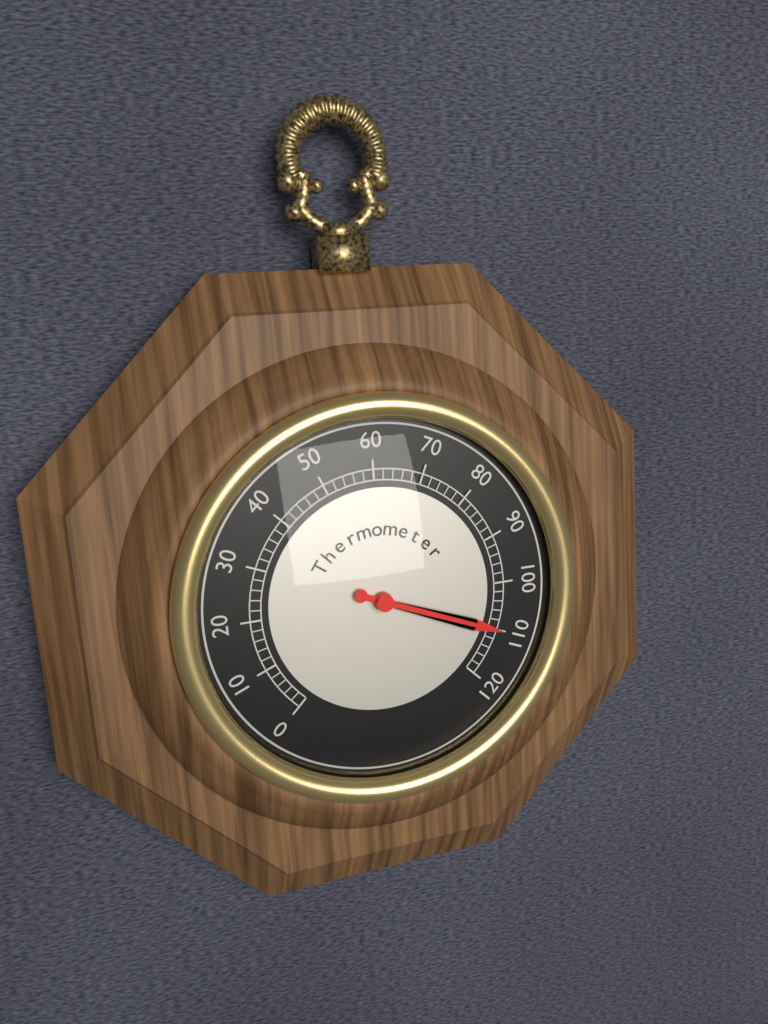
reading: 110 (no unit)
